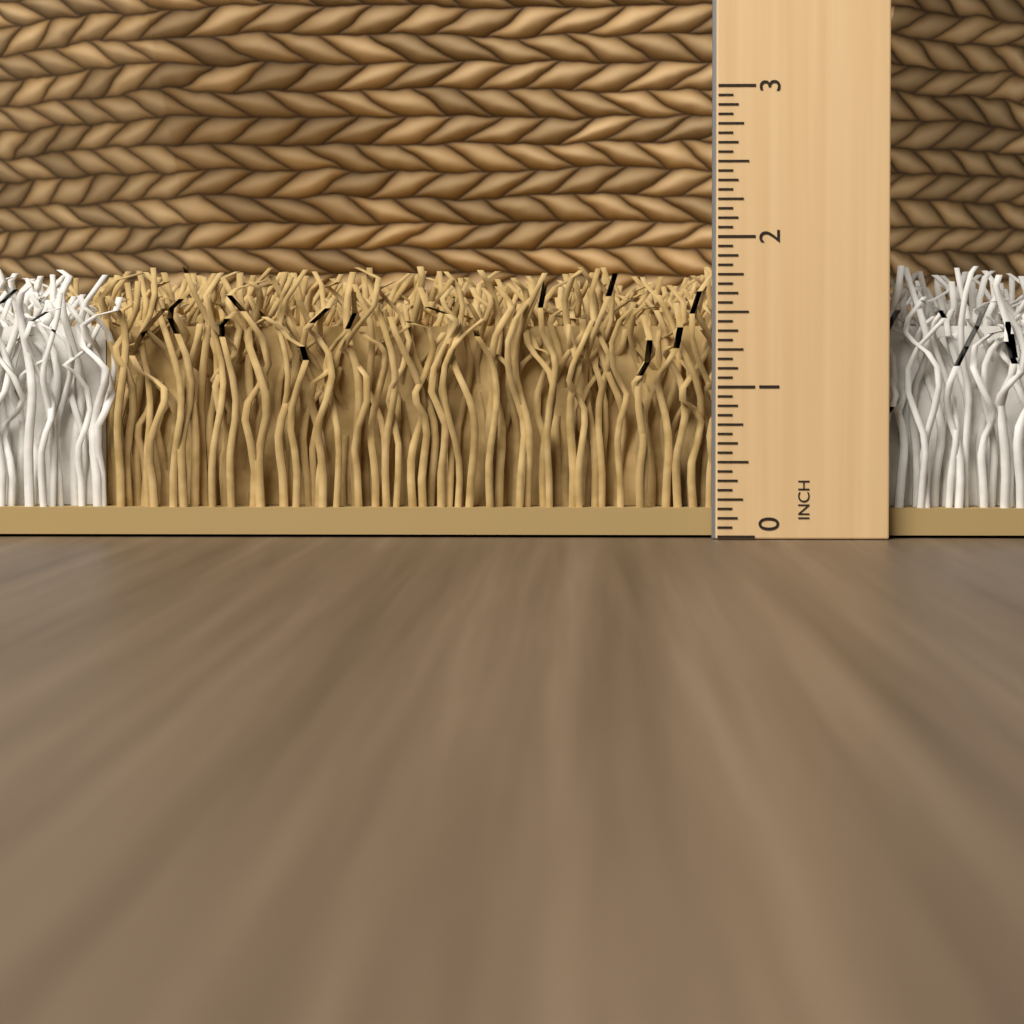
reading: 1.8125 in
